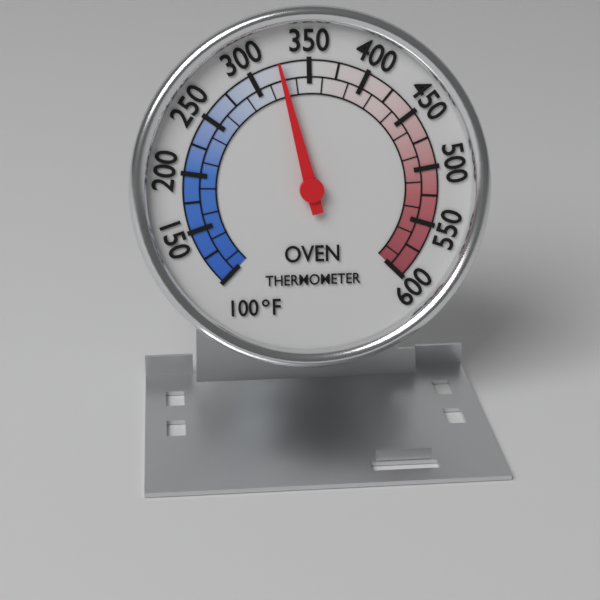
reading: 325 °F
